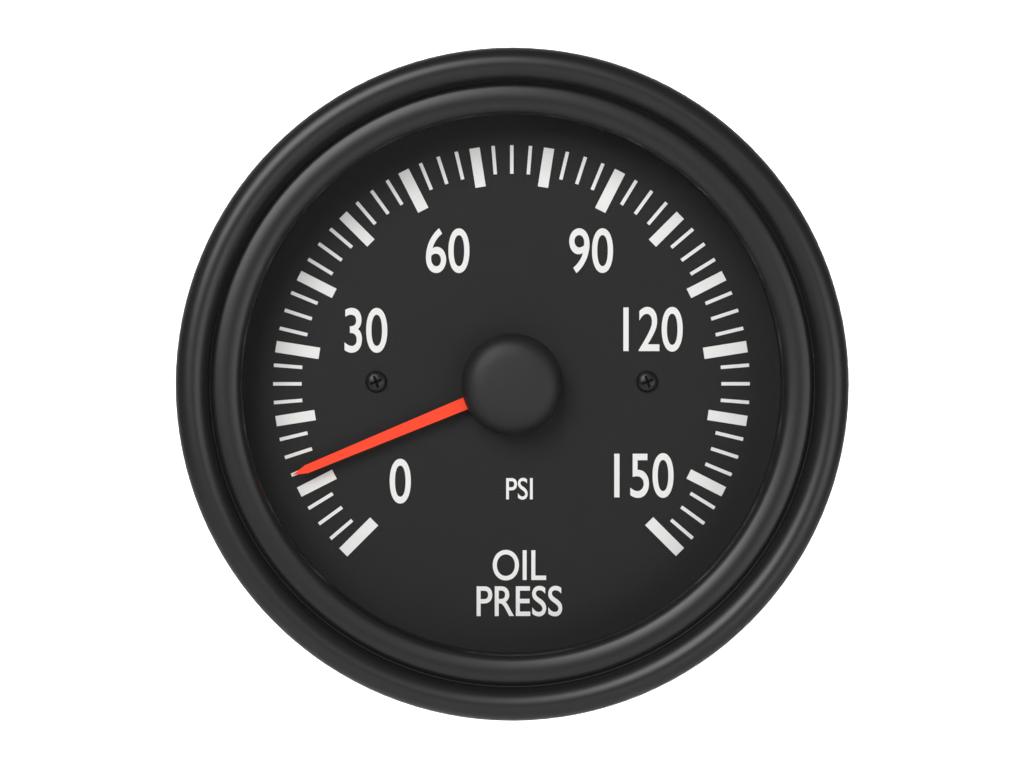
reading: 12.5 psi
